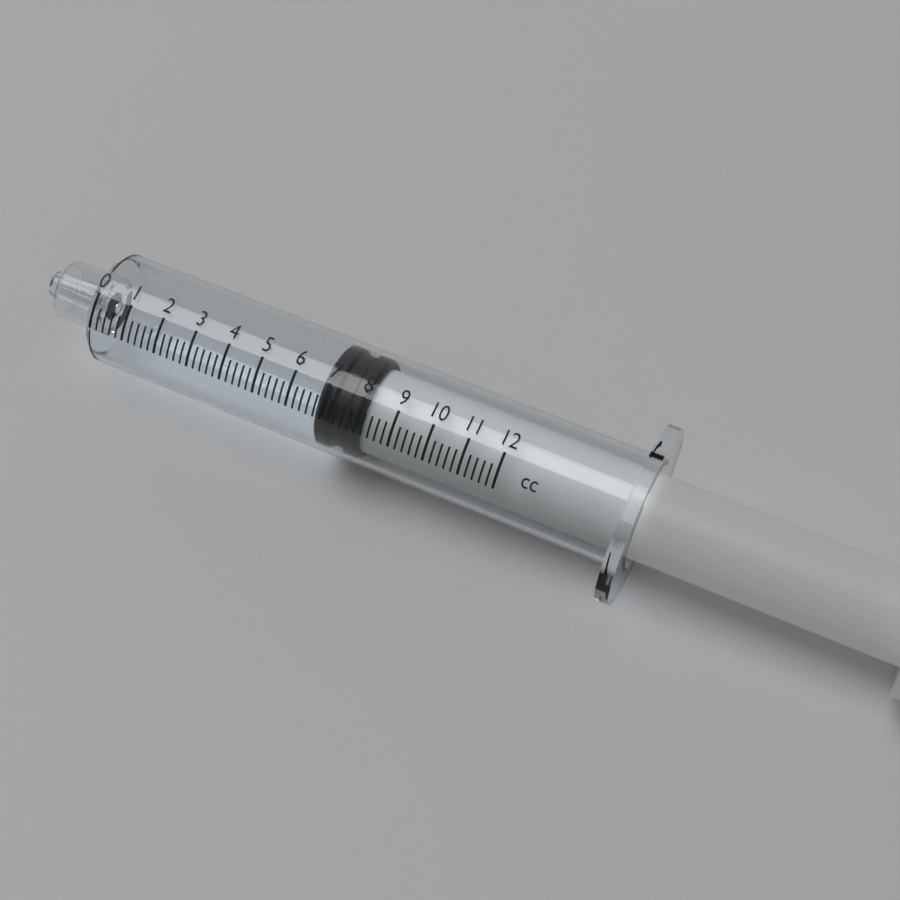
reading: 6.8 cc
